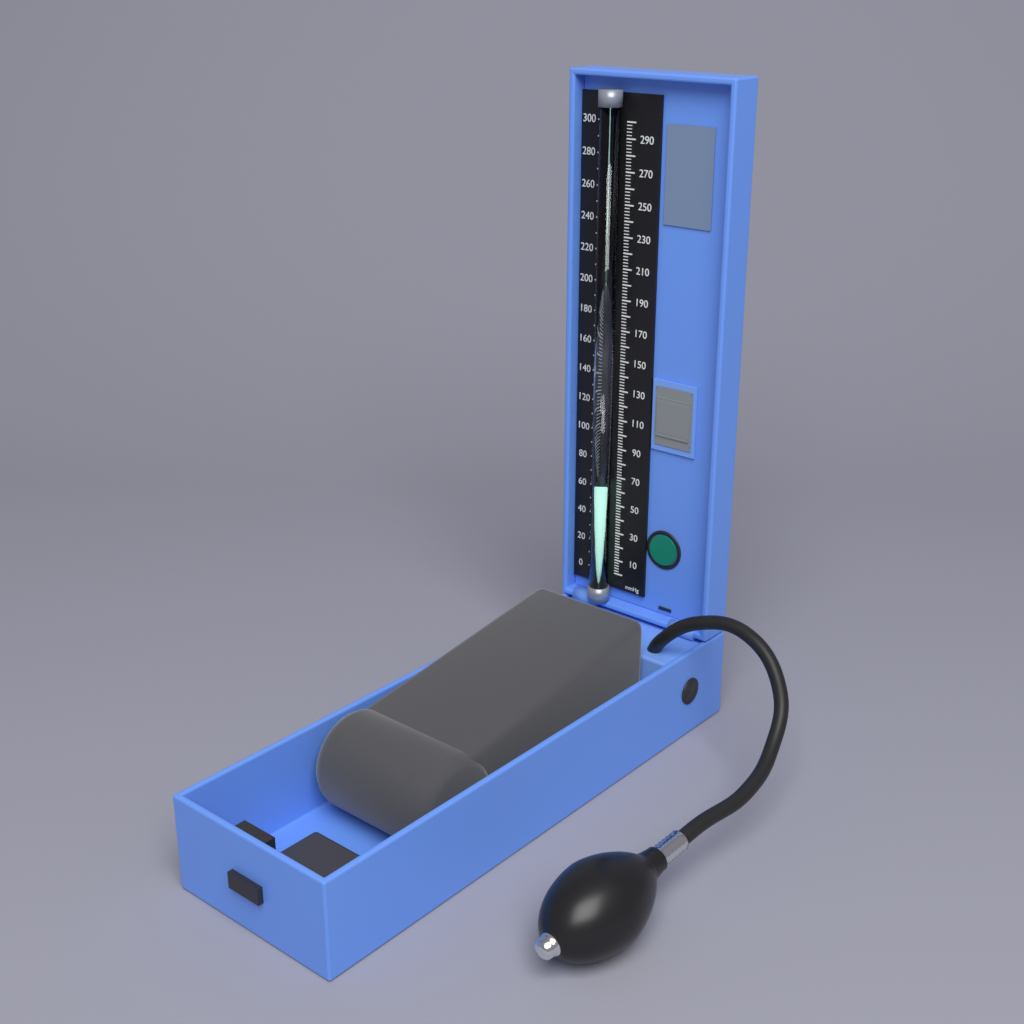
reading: 66 mmHg
